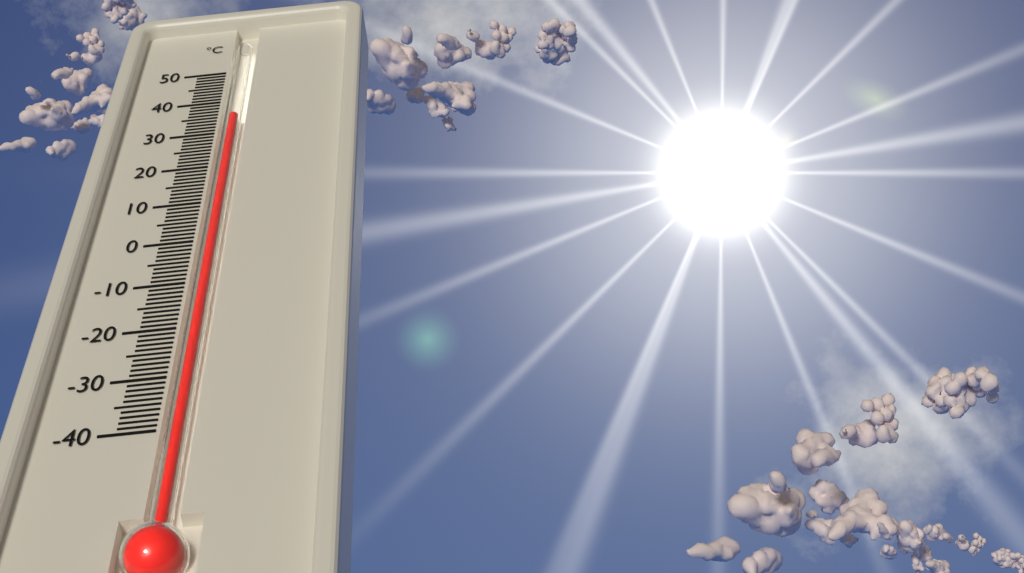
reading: 35 °C
